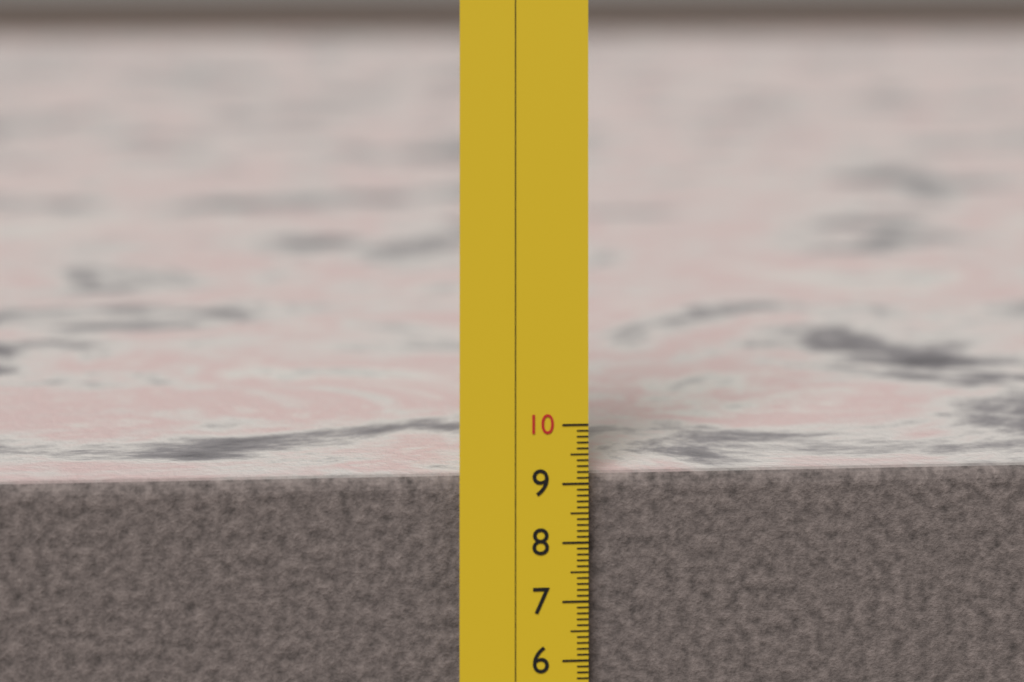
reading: 9.1 (no unit)
